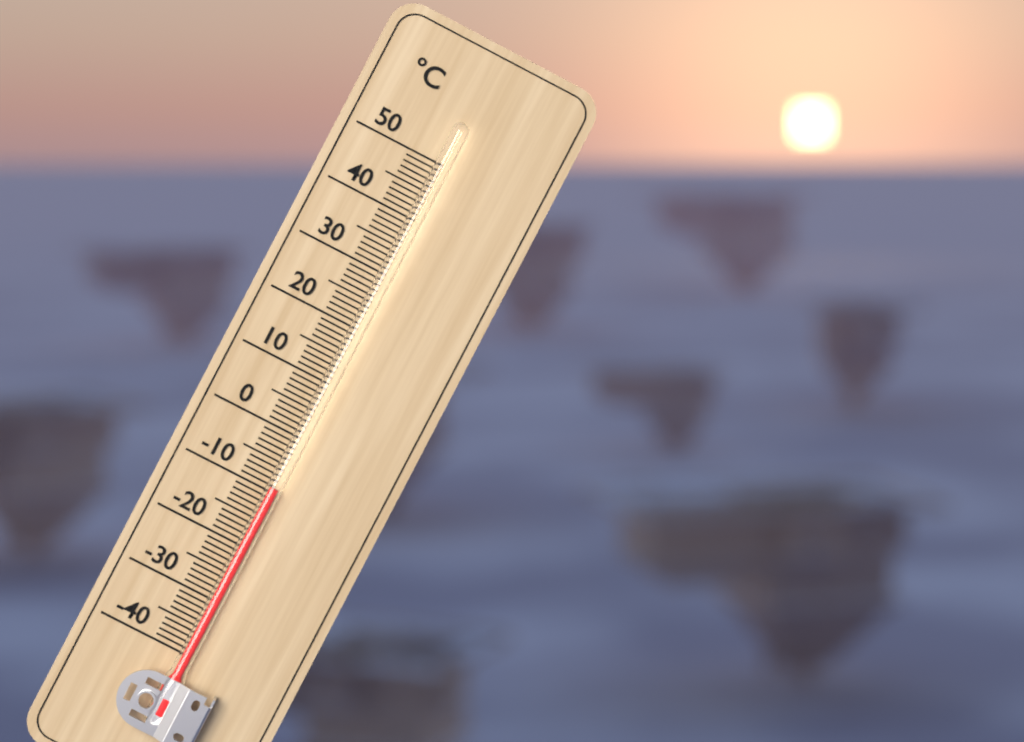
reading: -9 °C
